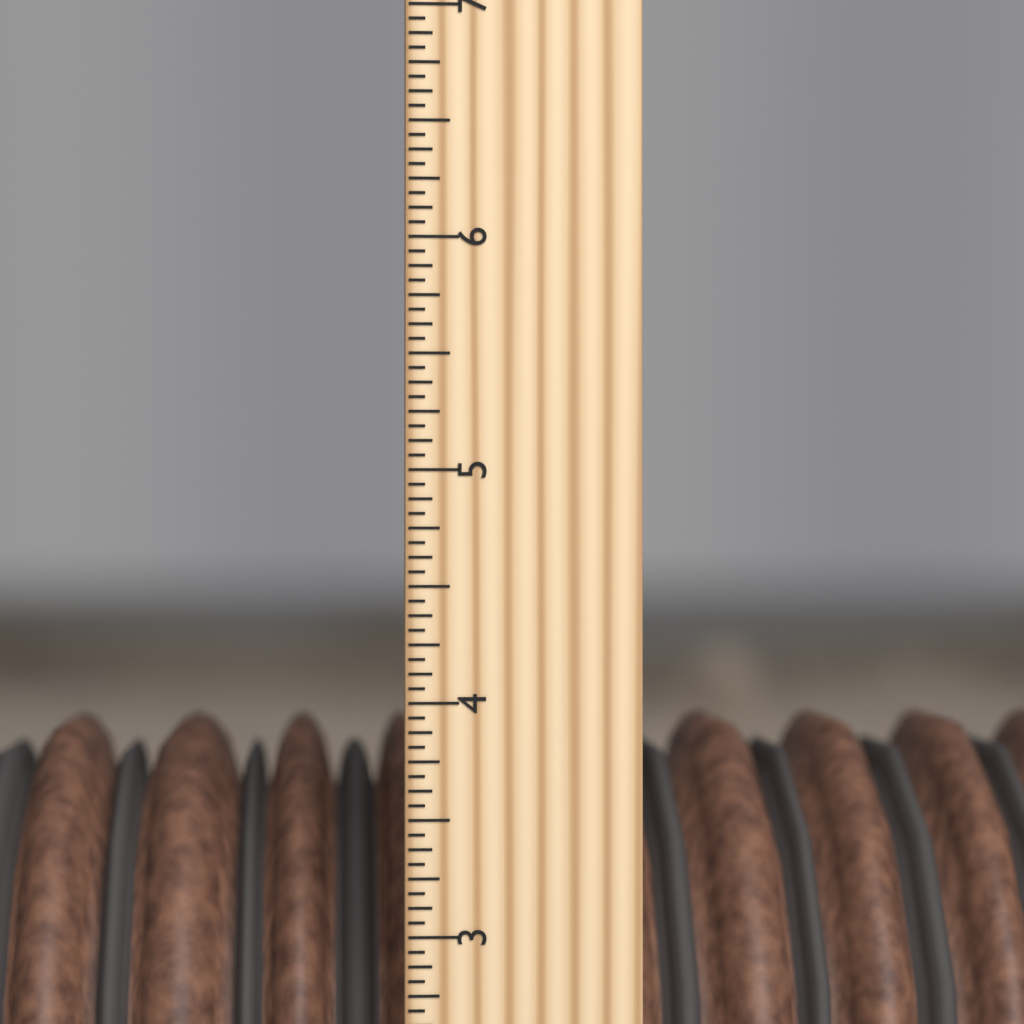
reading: 3.8750 inch
